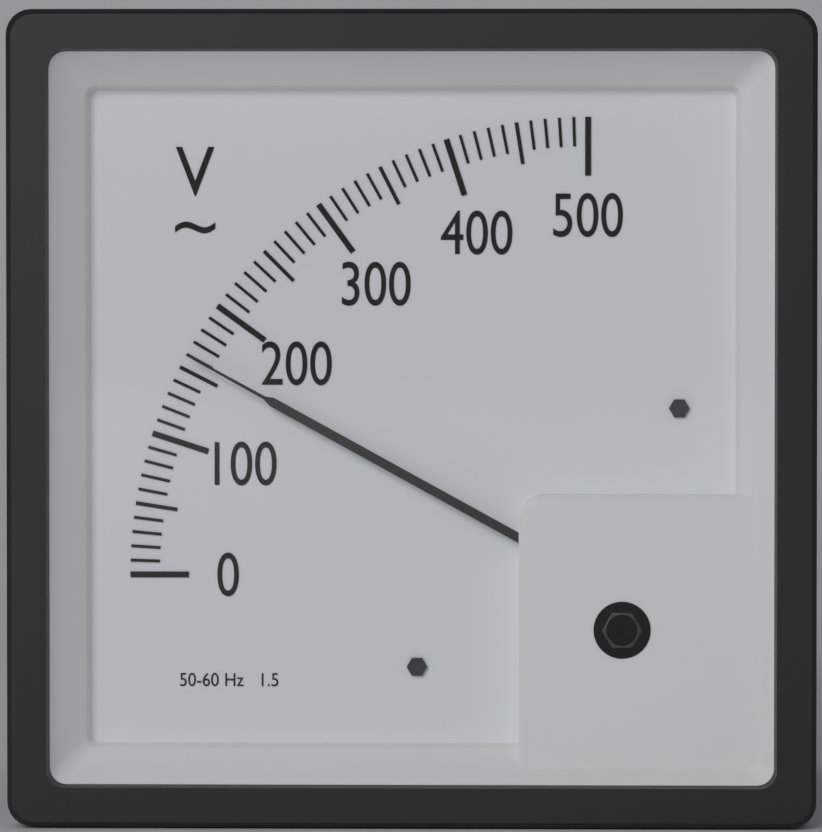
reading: 160 V
